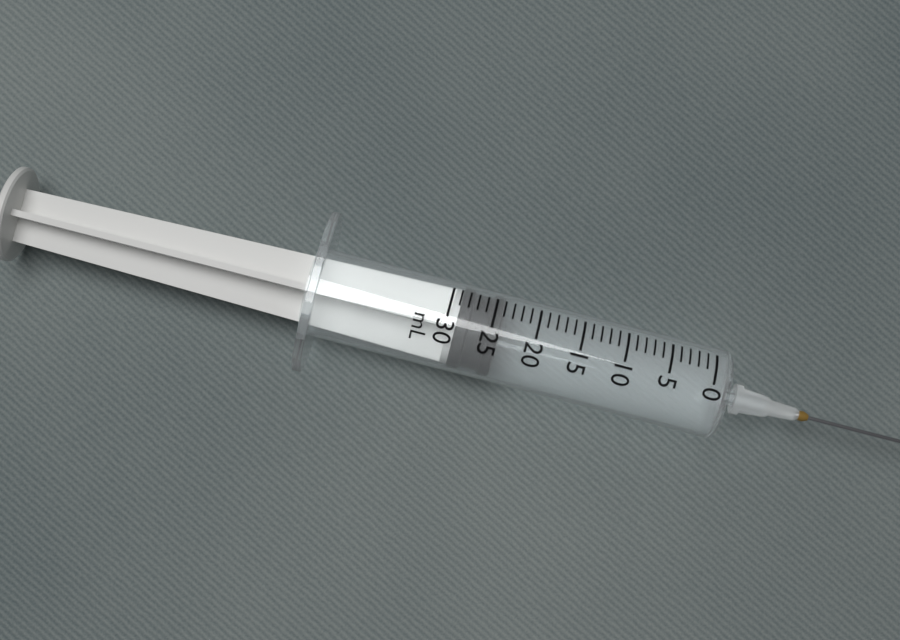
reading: 24 mL
